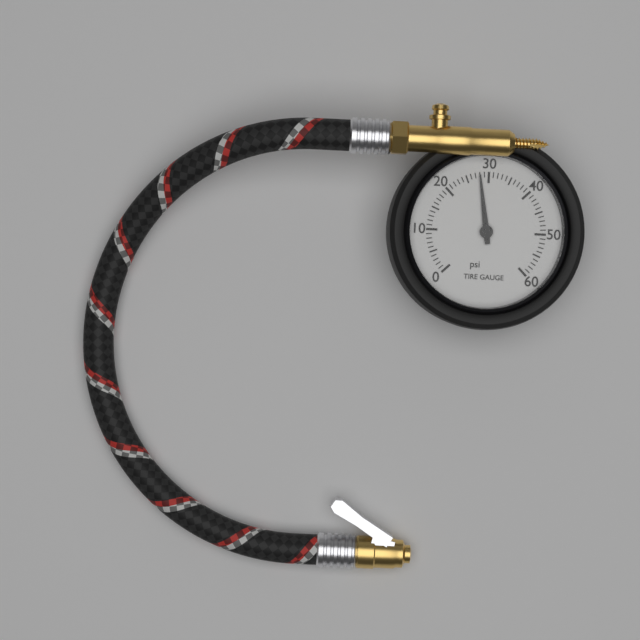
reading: 28 psi
